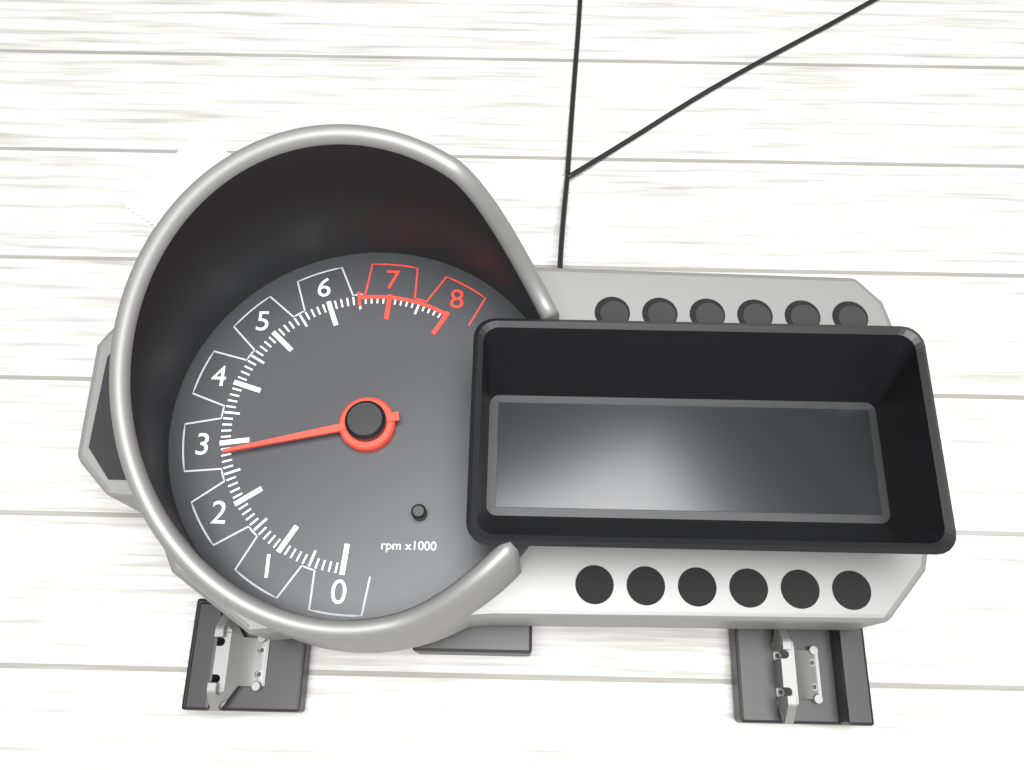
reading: 2800 rpm
